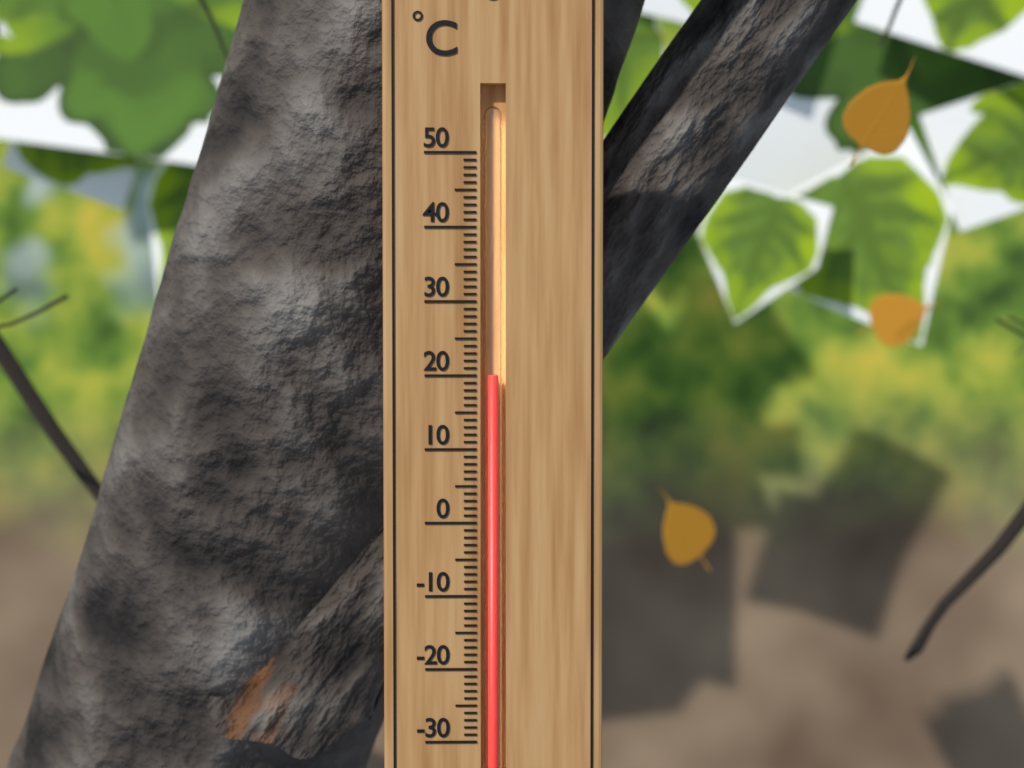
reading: 20 °C
